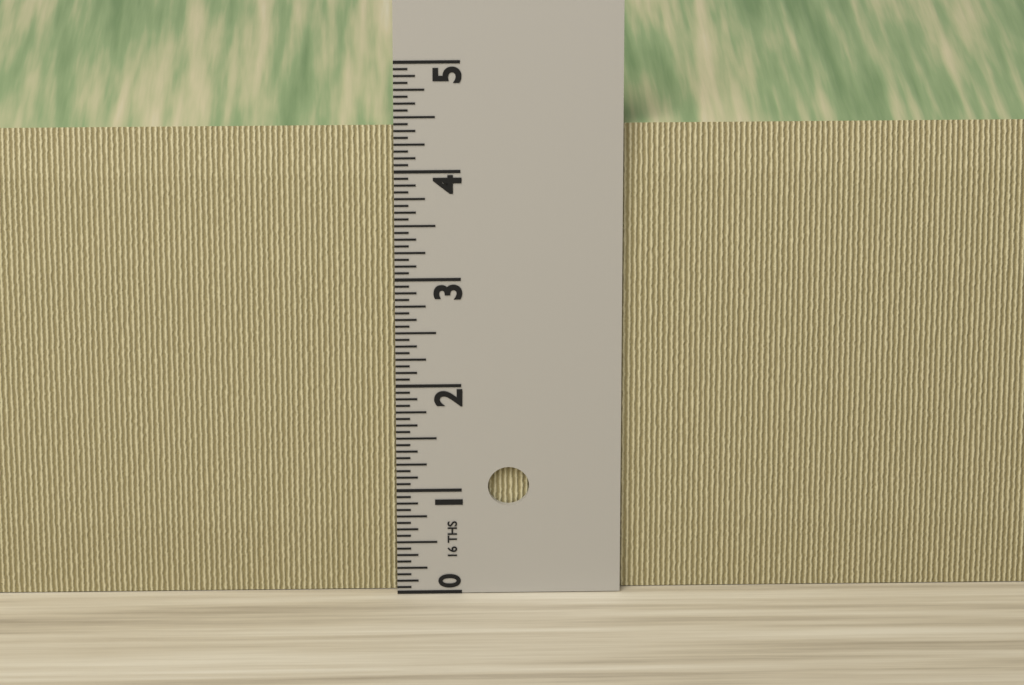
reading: 4.3750 in
